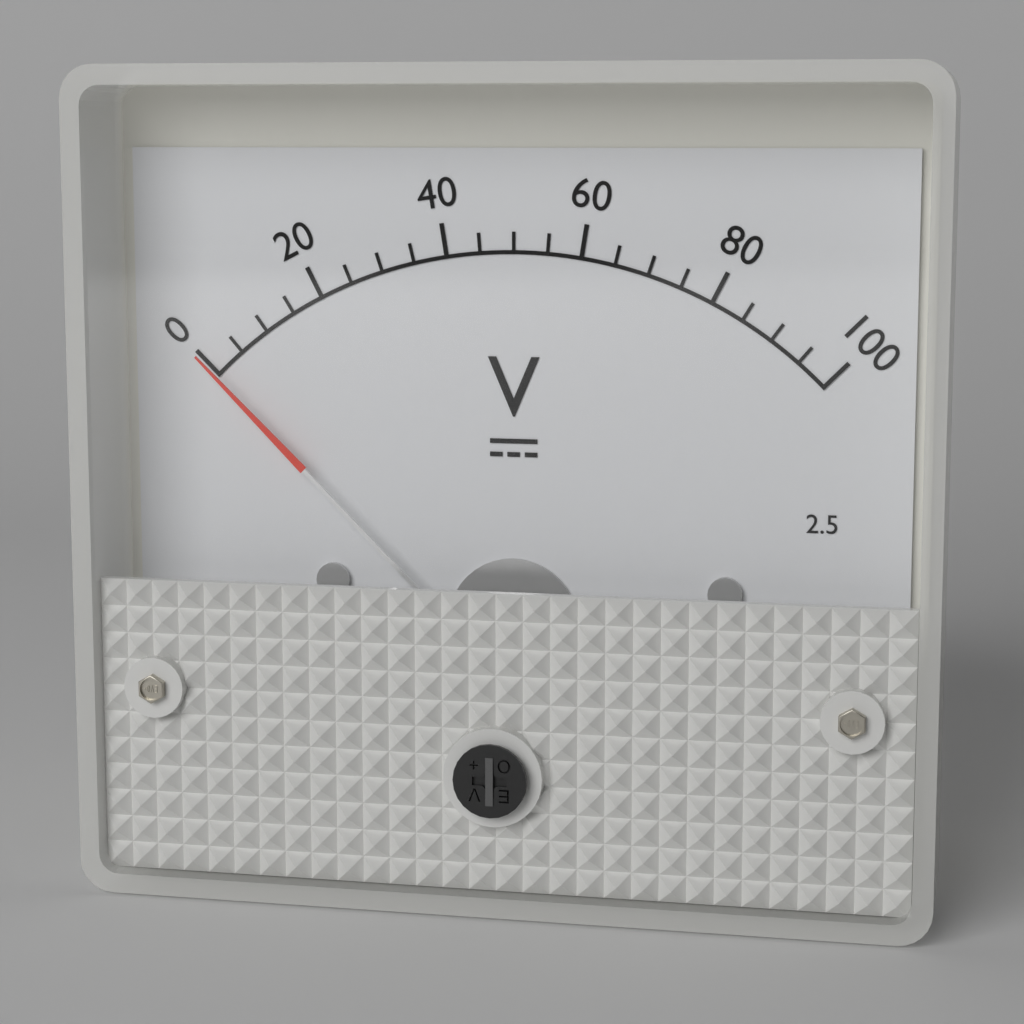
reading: 0 V
